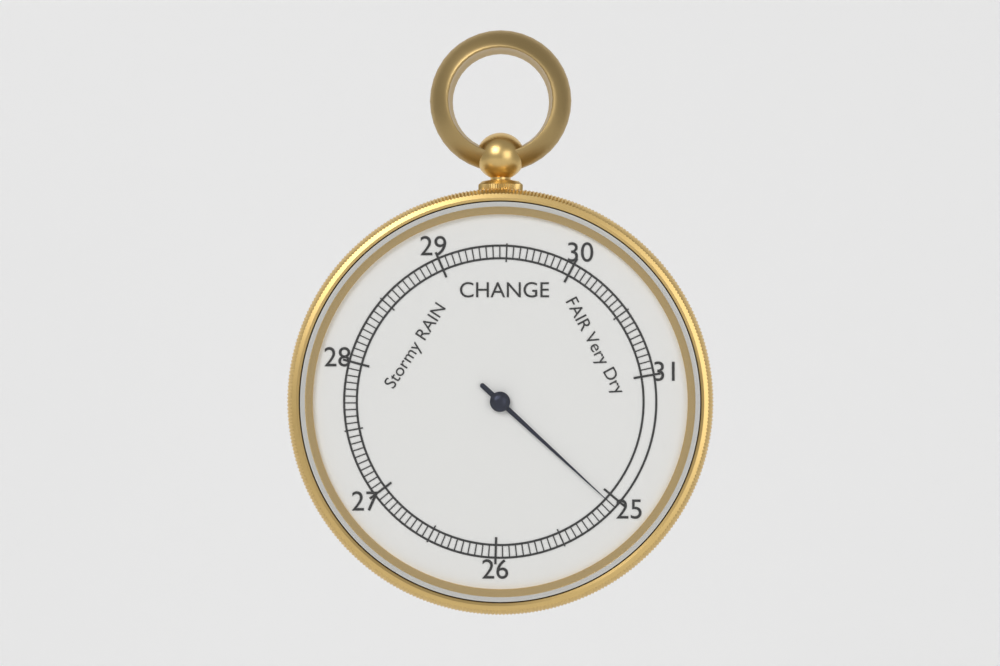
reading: 25.05 inHg
